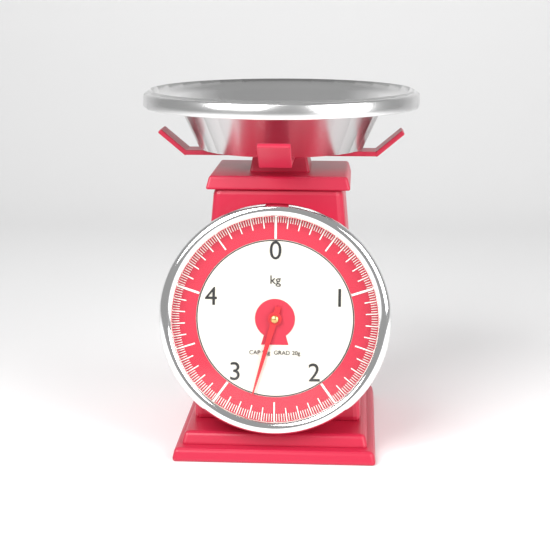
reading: 2.72 kg
